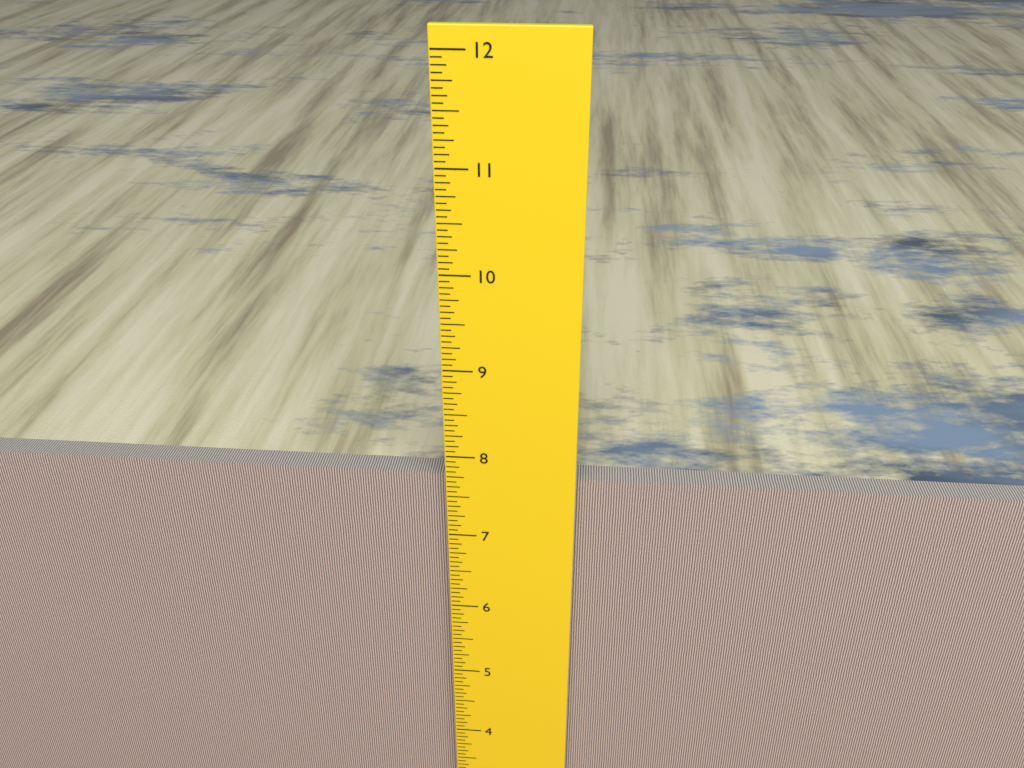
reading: 7.6875 inch
